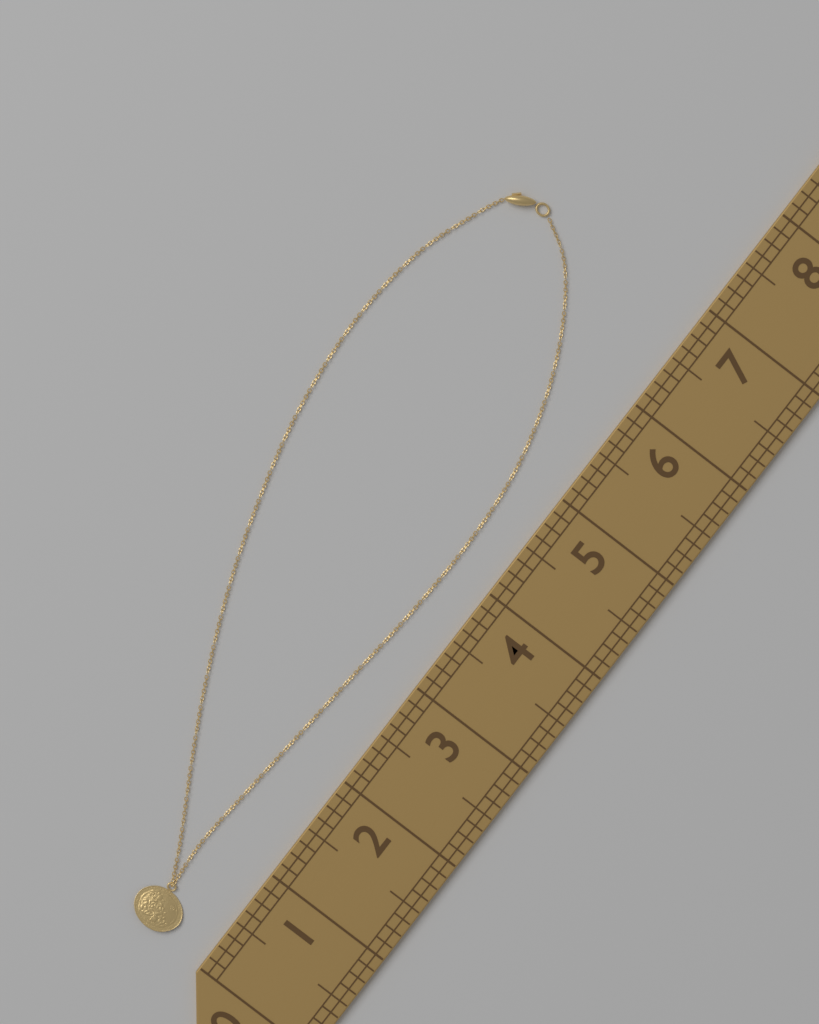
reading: 6.875 (no unit)
